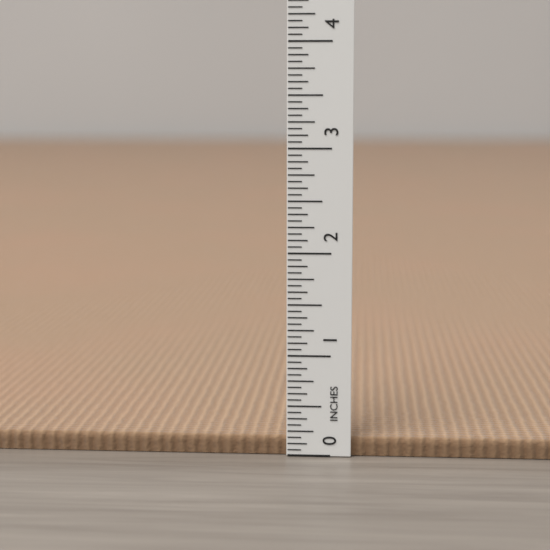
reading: 0.1875 in
